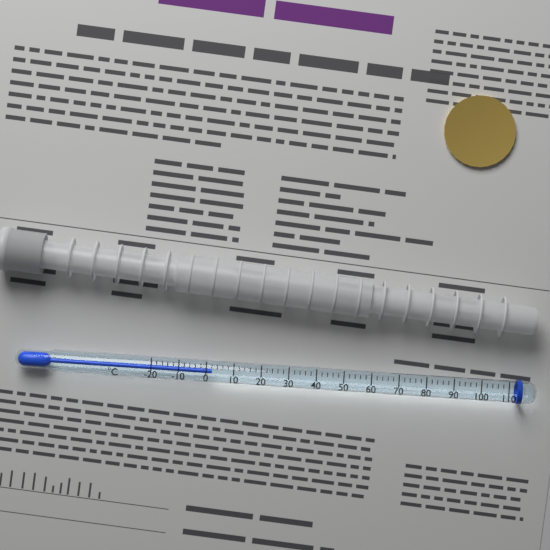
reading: 2 °C
